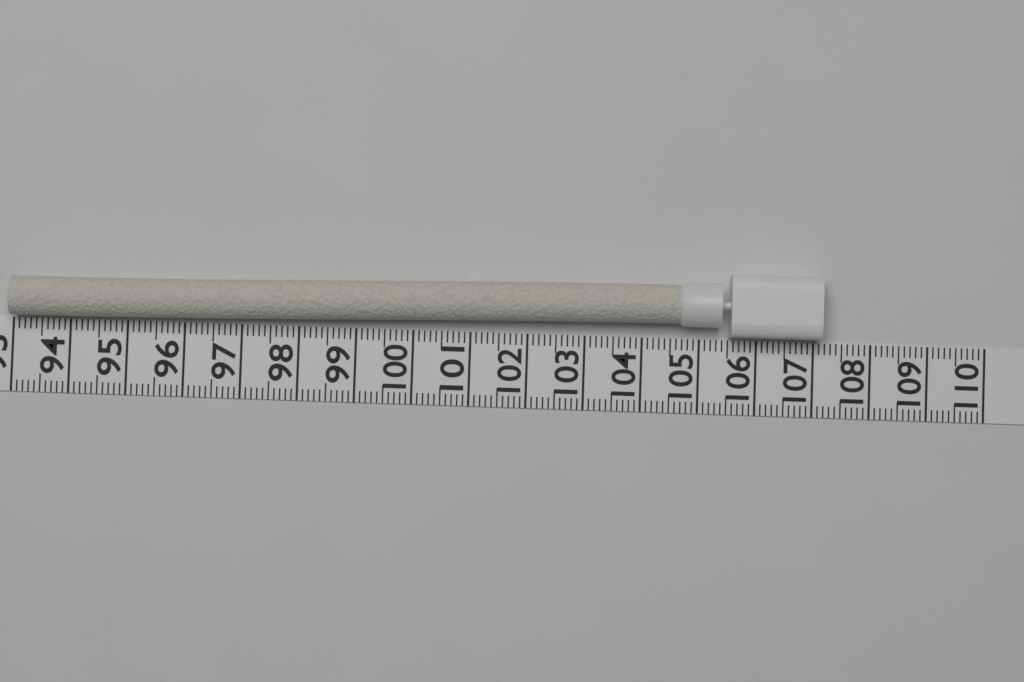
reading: 107.1 (no unit)
